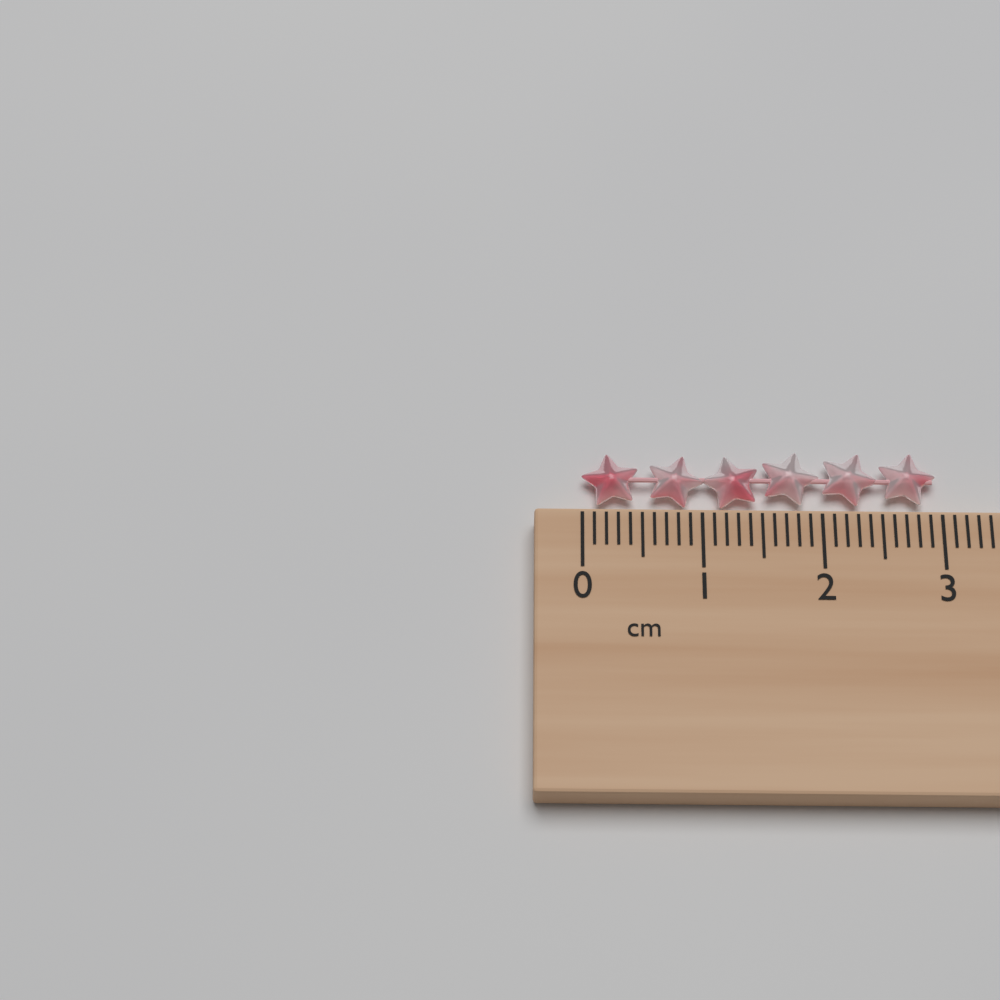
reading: 3.0 cm
